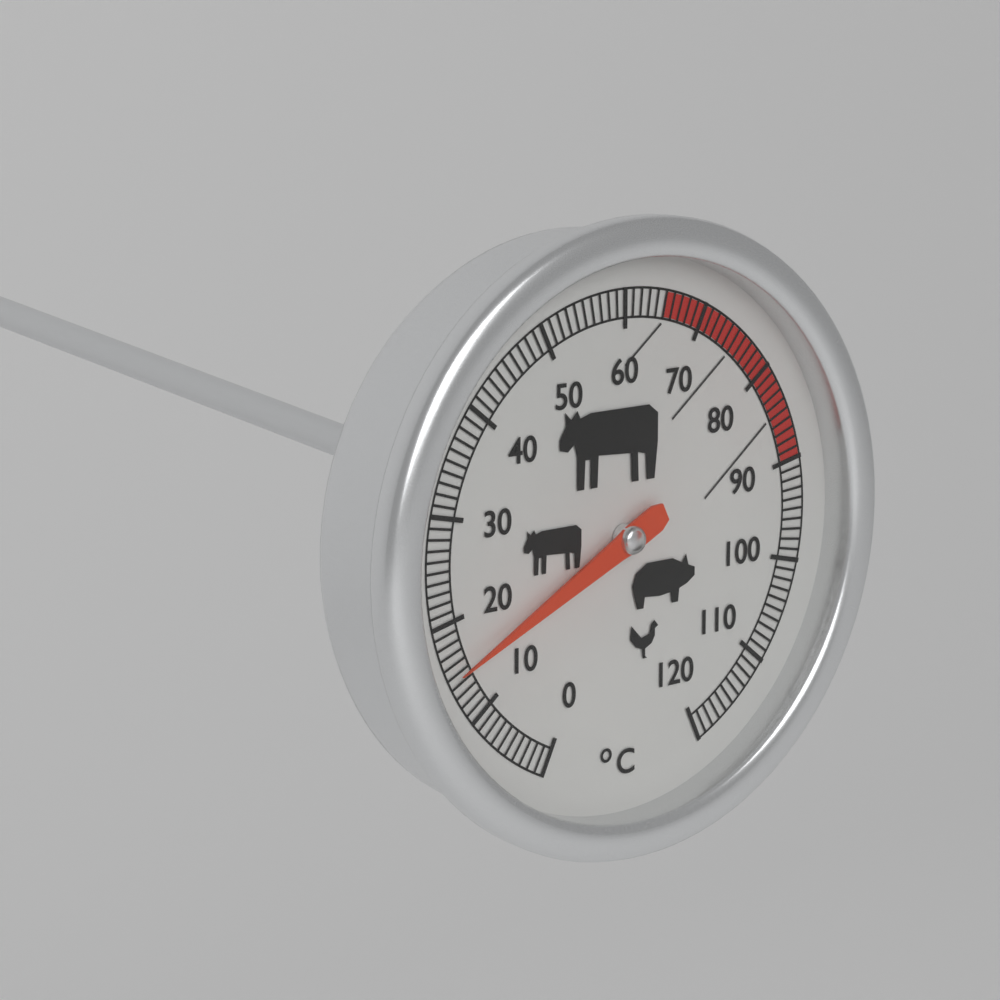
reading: 15 °C
